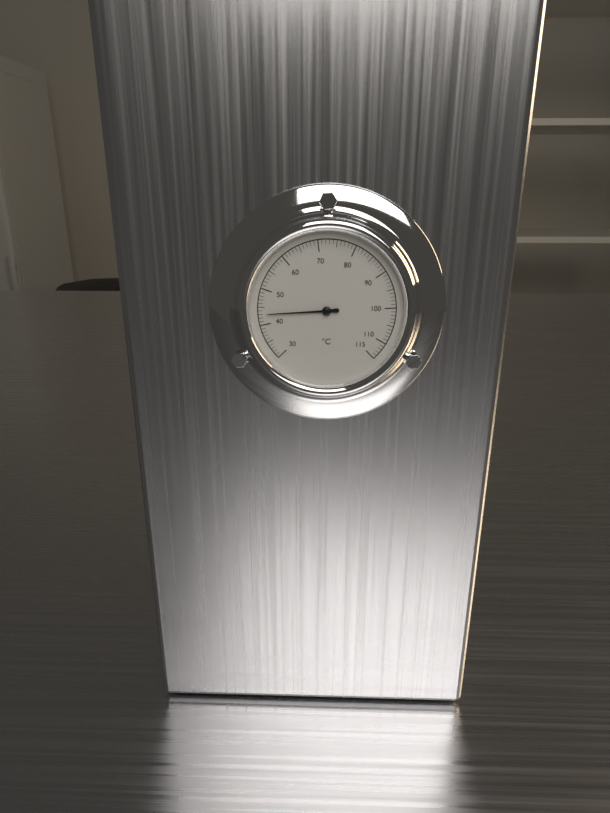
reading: 43 °C
